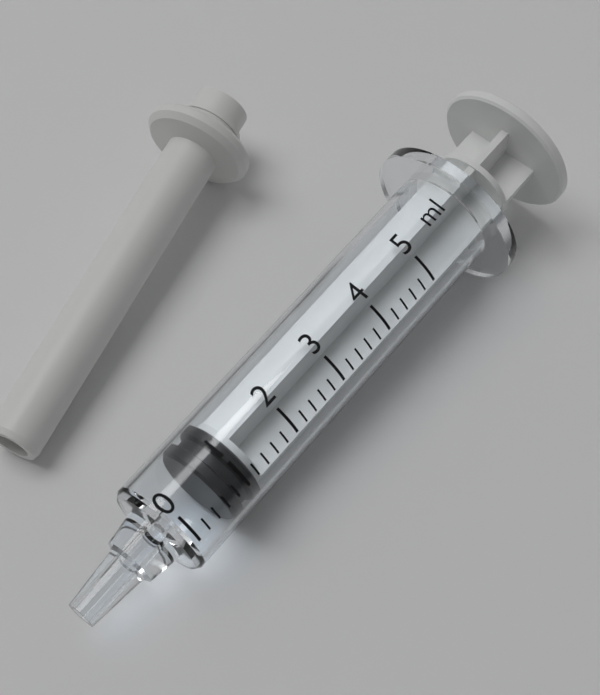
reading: 0.6 ml
